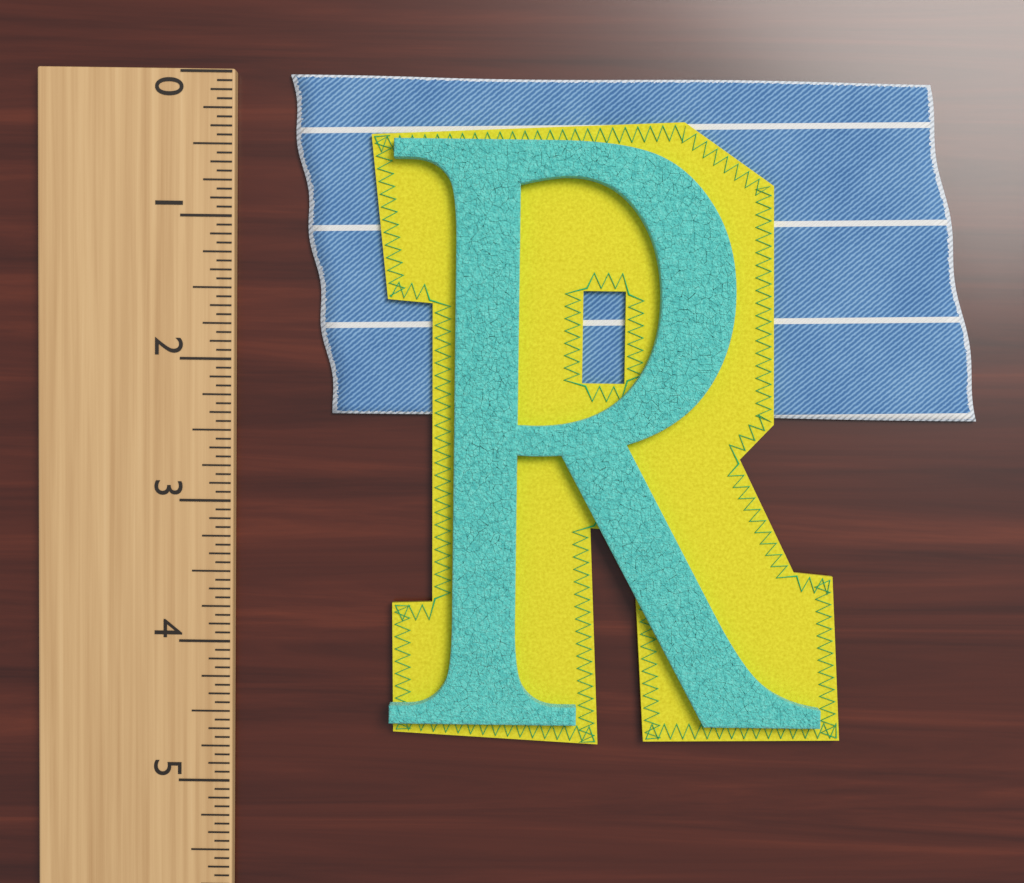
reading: 2.3750 (no unit)
